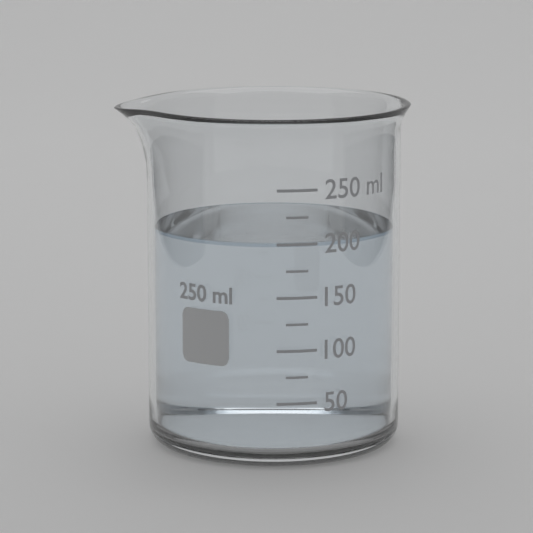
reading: 200 ml
